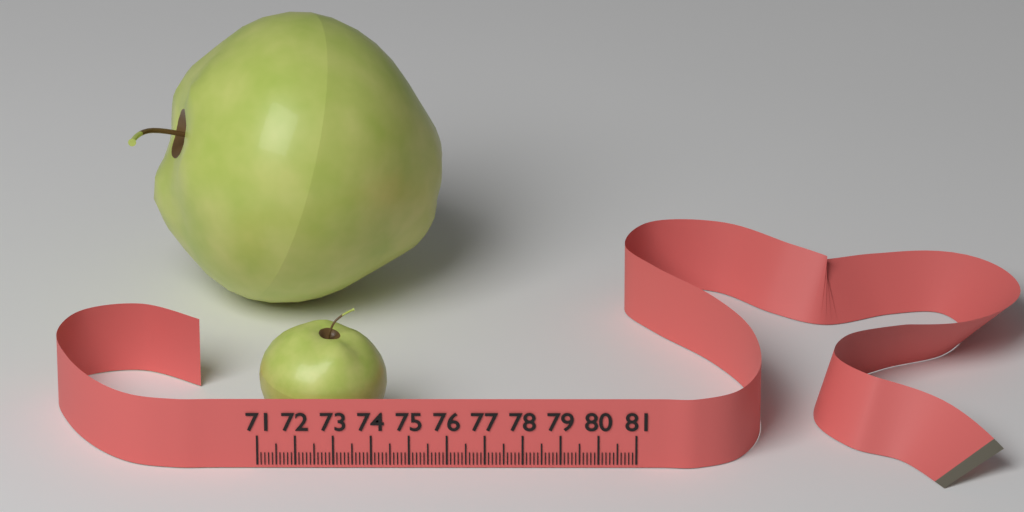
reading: 74.4 (no unit)
